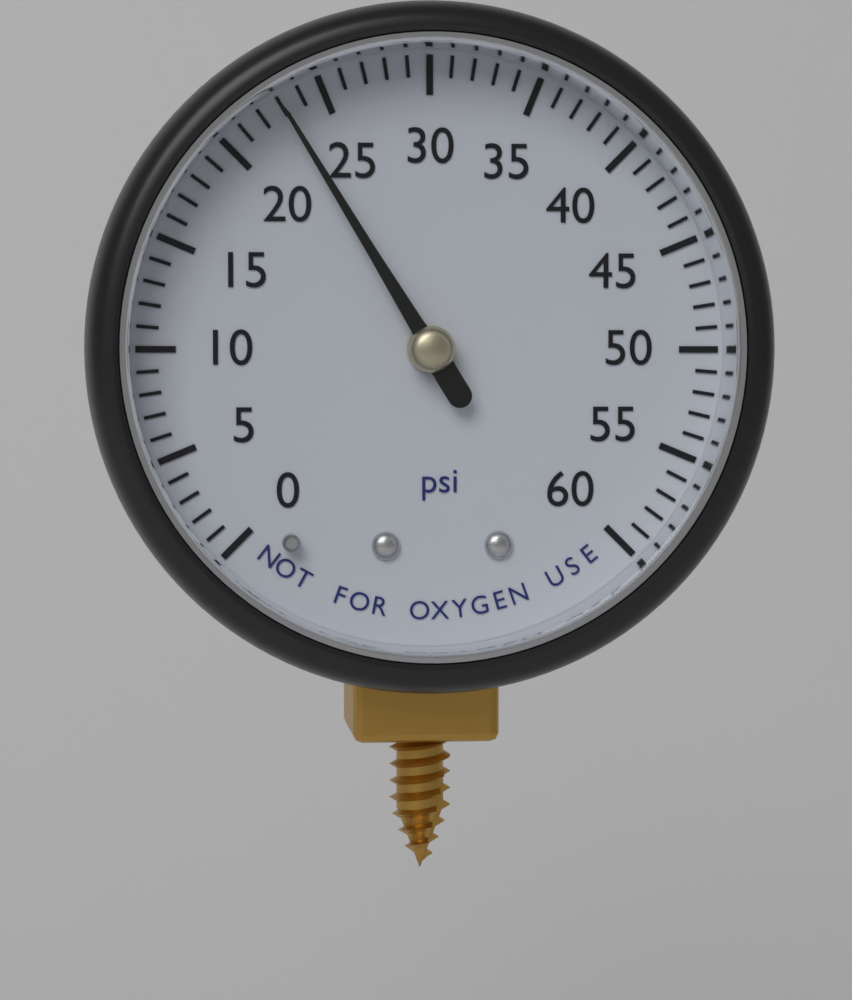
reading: 23 psi
